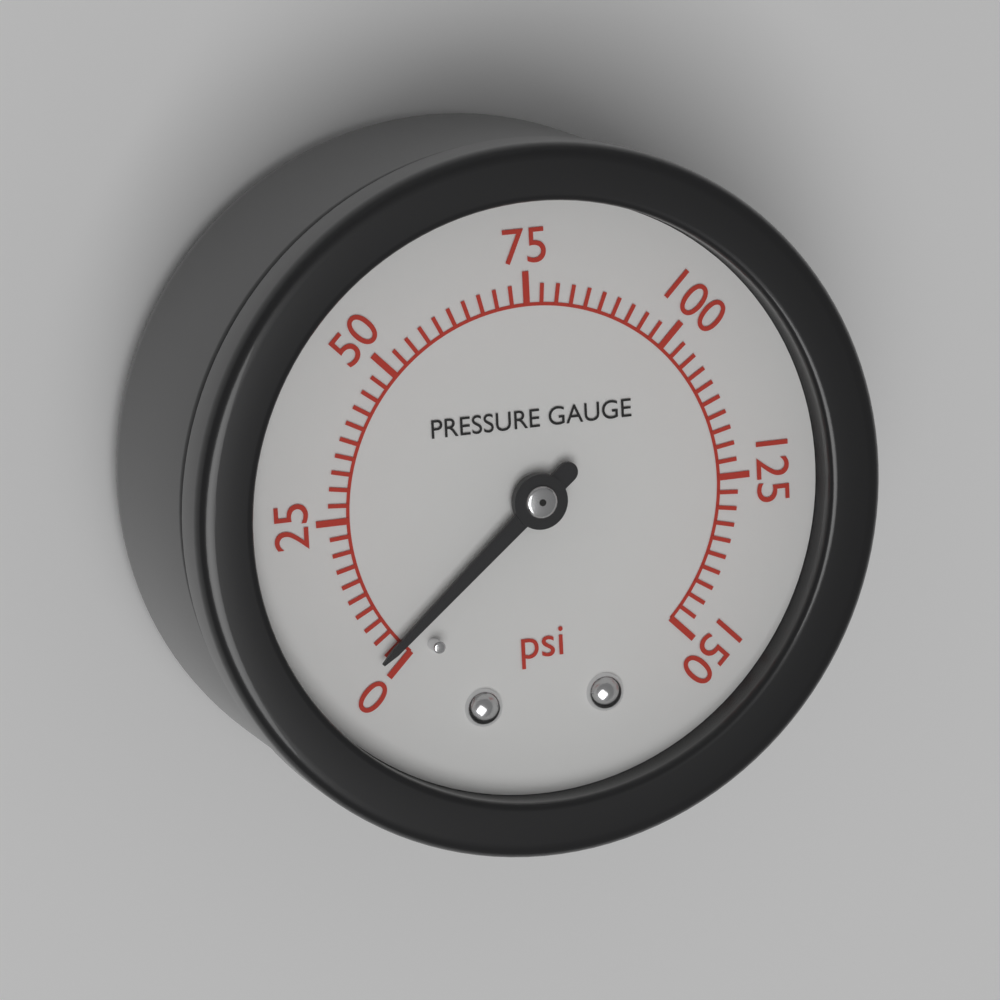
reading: 2.5 psi
